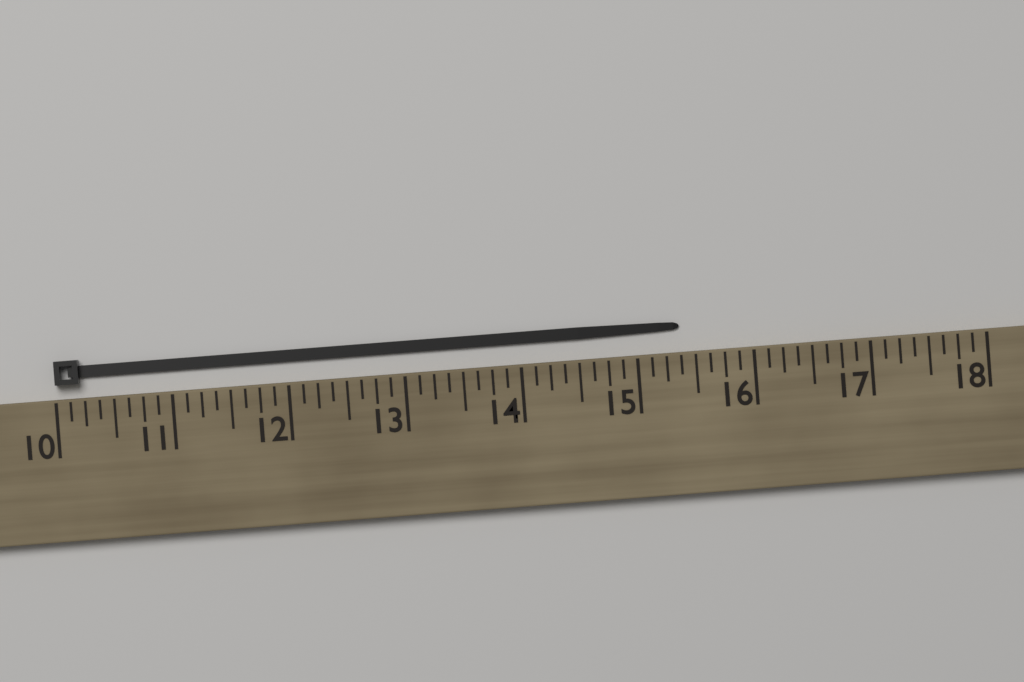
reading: 15.375 (no unit)
